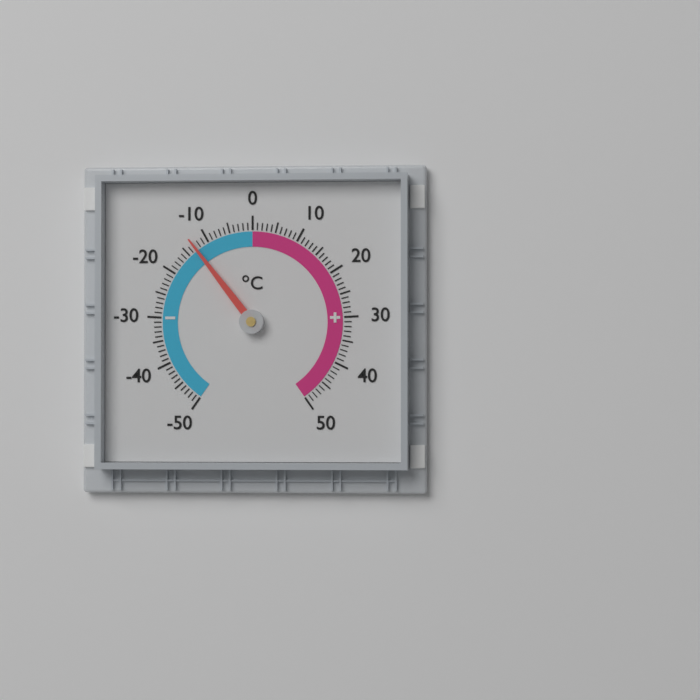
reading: -13 °C
